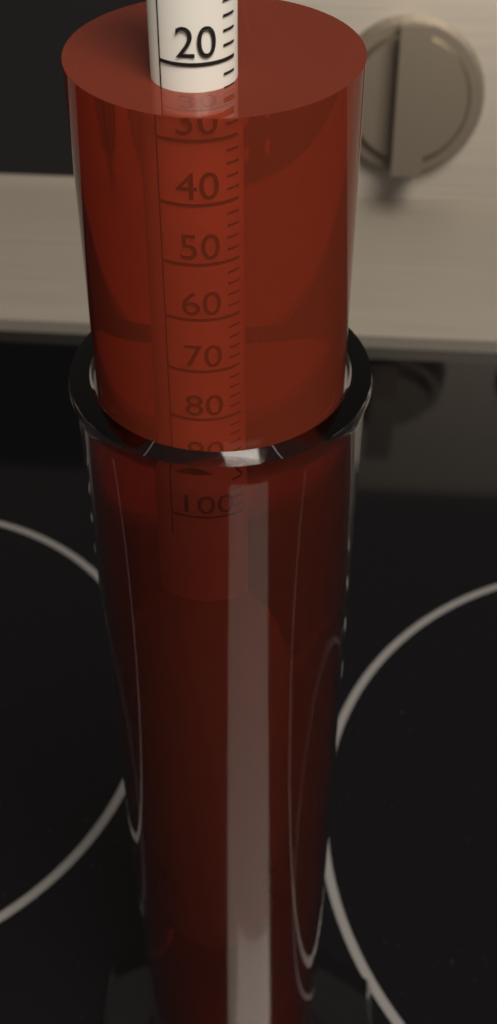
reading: 24 (no unit)
